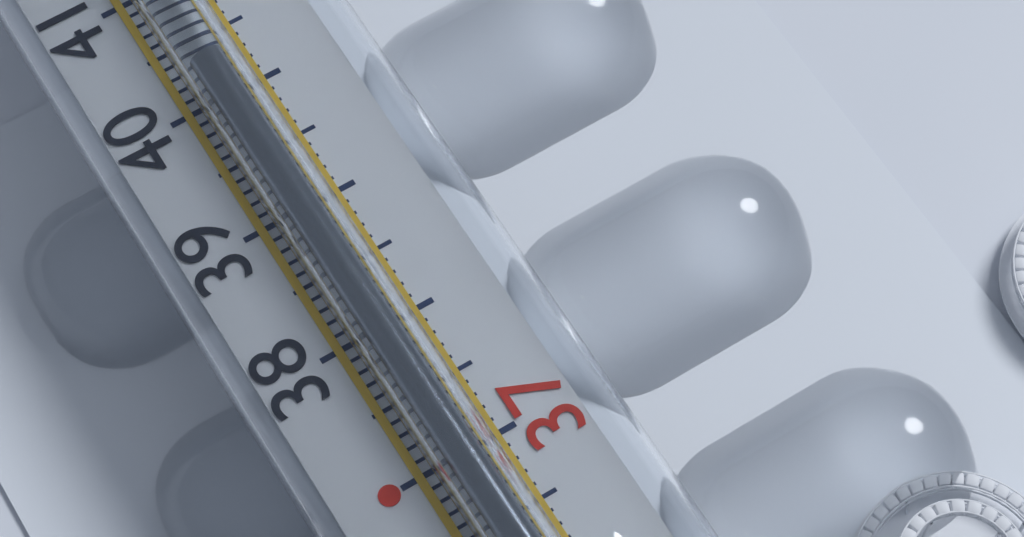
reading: 40.2 °C
